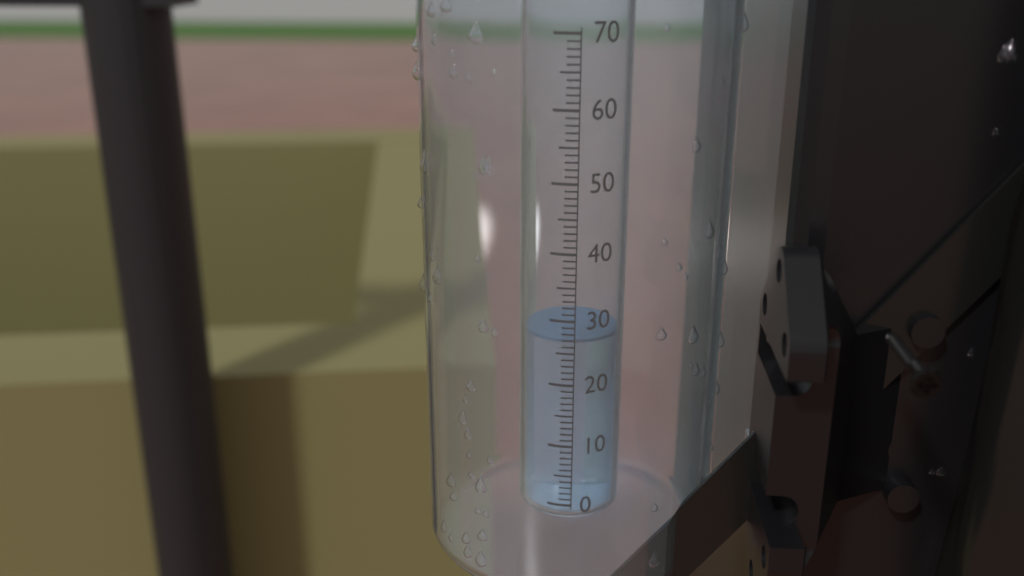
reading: 27 (no unit)
